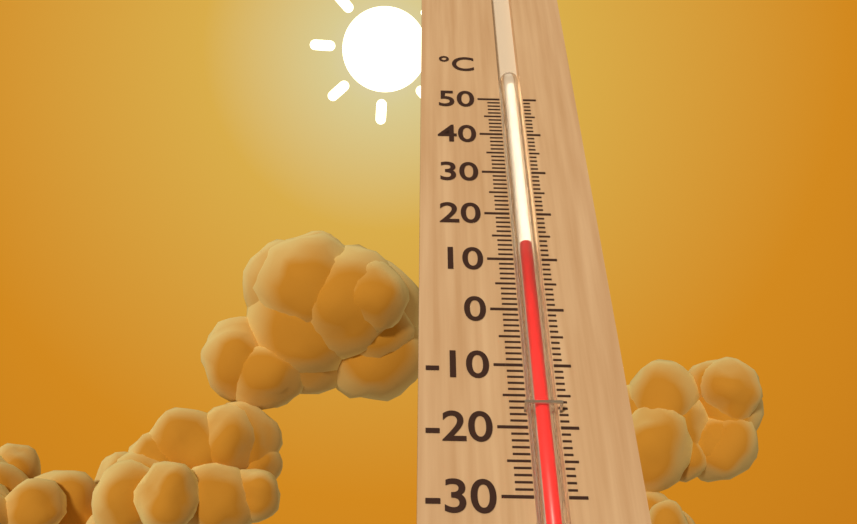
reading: 13 °C
